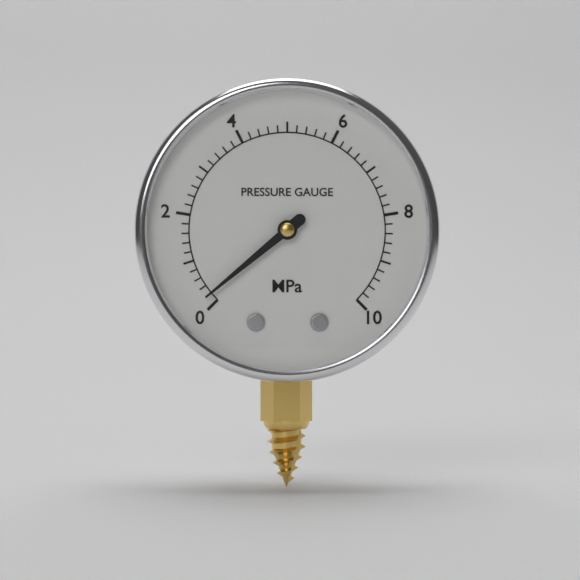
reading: 0.2 MPa
